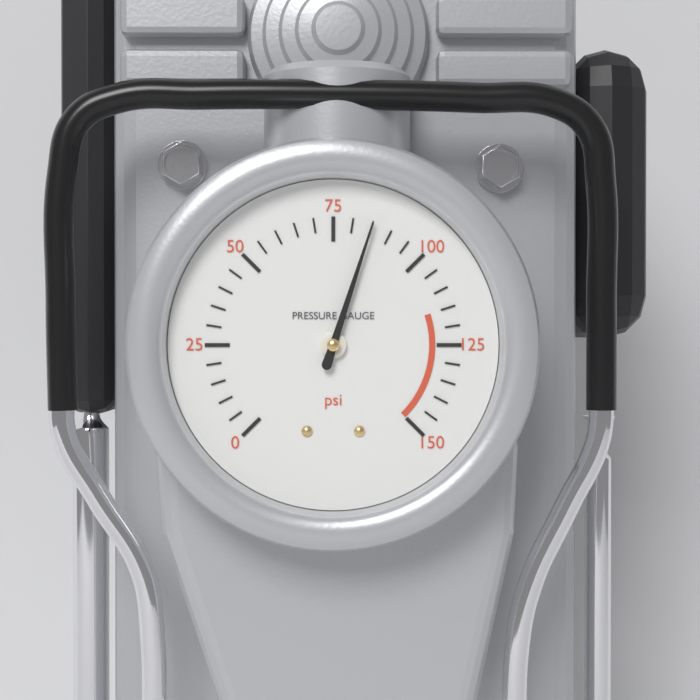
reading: 85 psi
